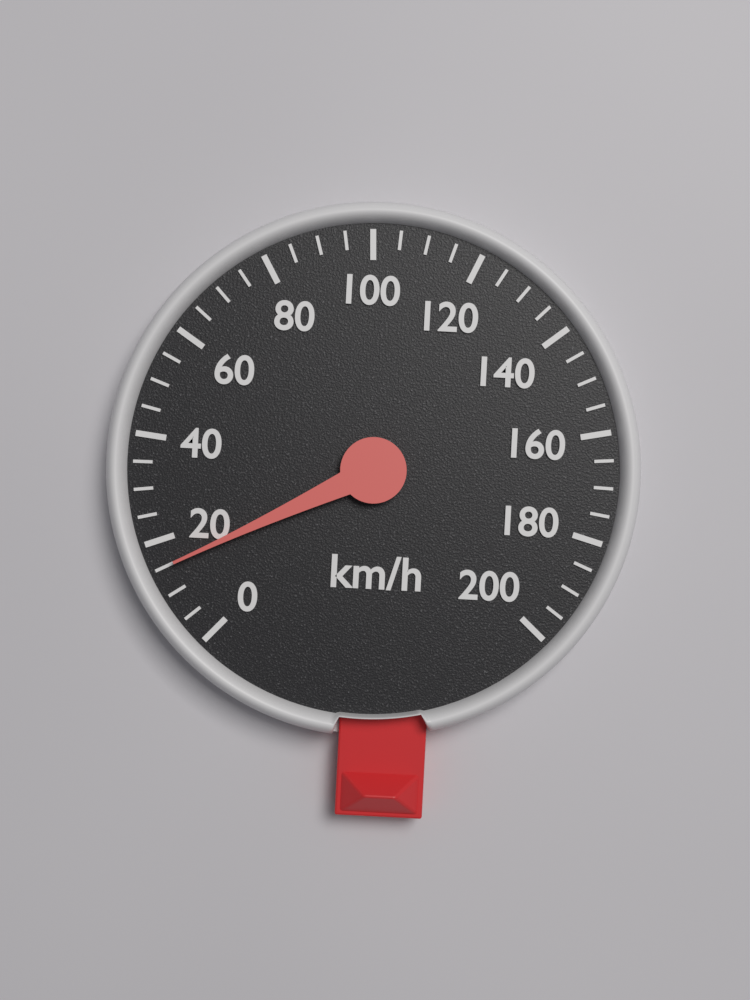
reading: 15 km/h
